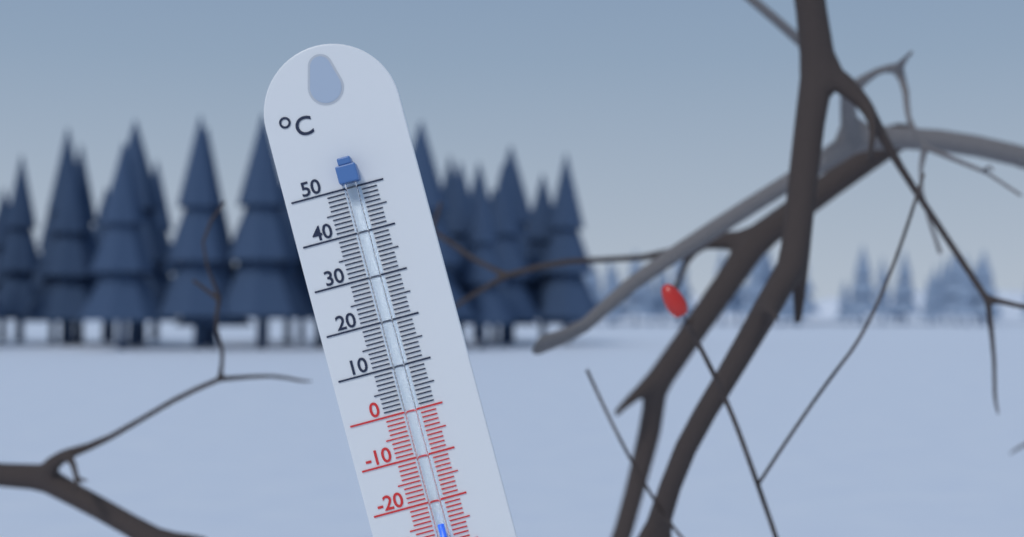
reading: -25 °C
